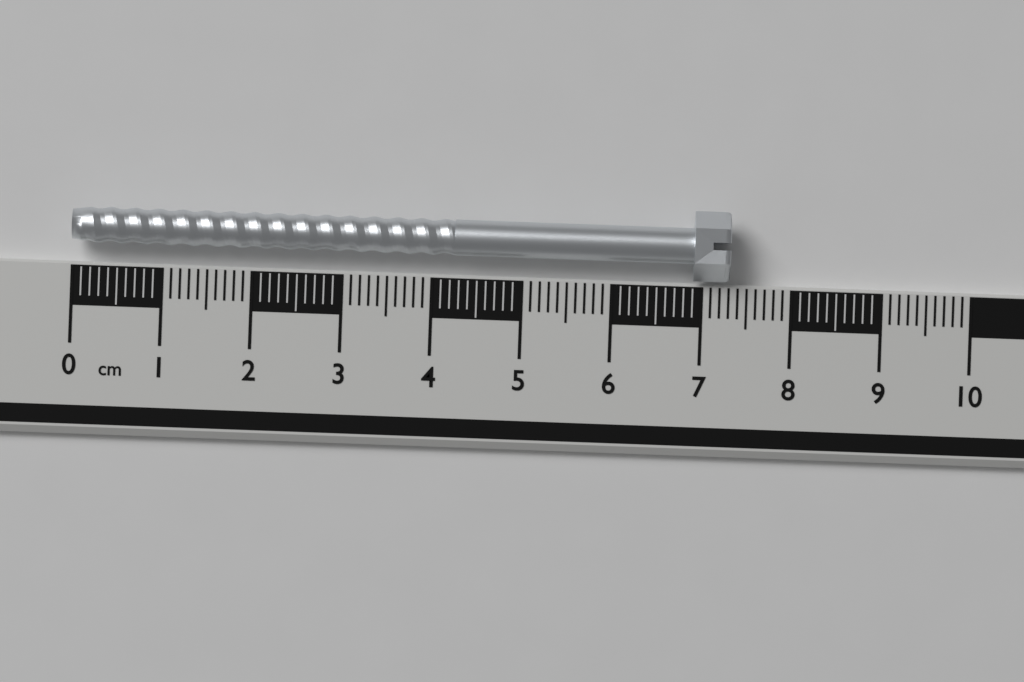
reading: 7.3 cm
